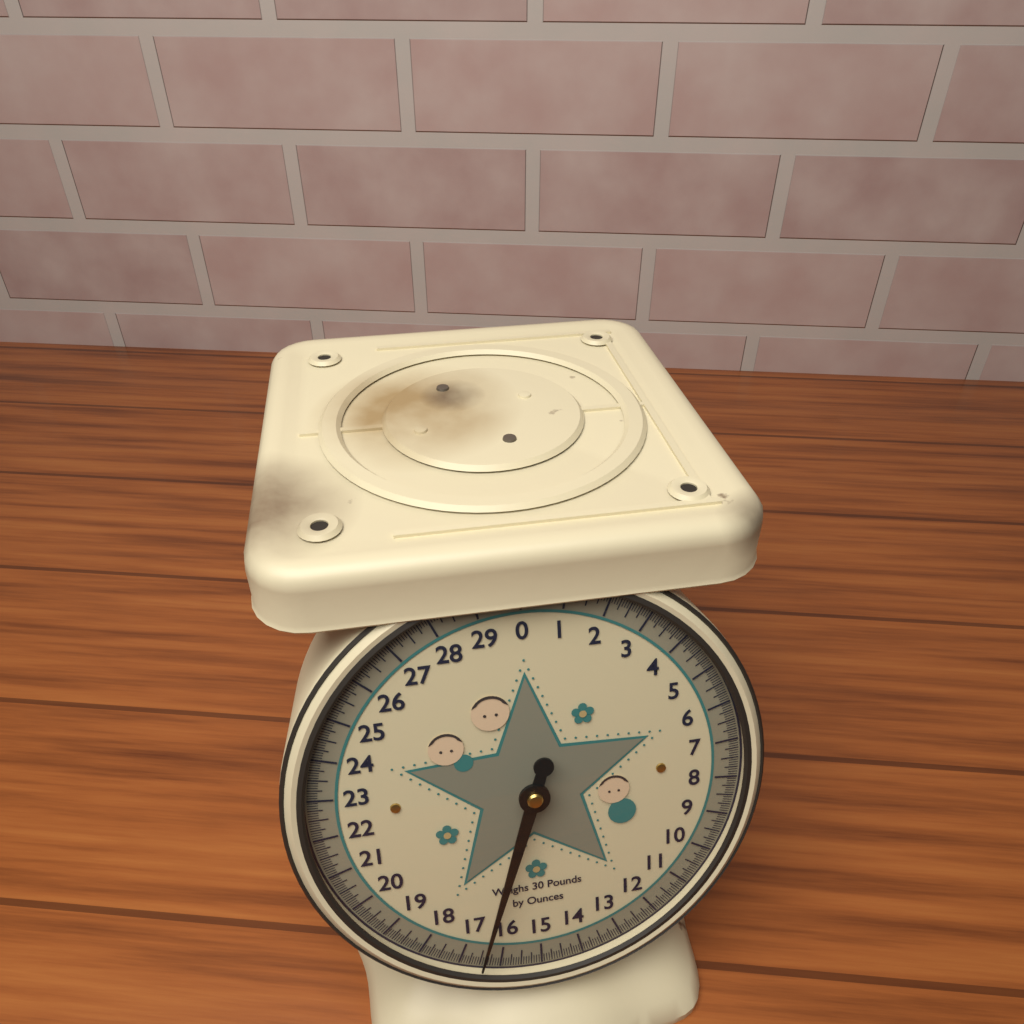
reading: 16.5000 lb
